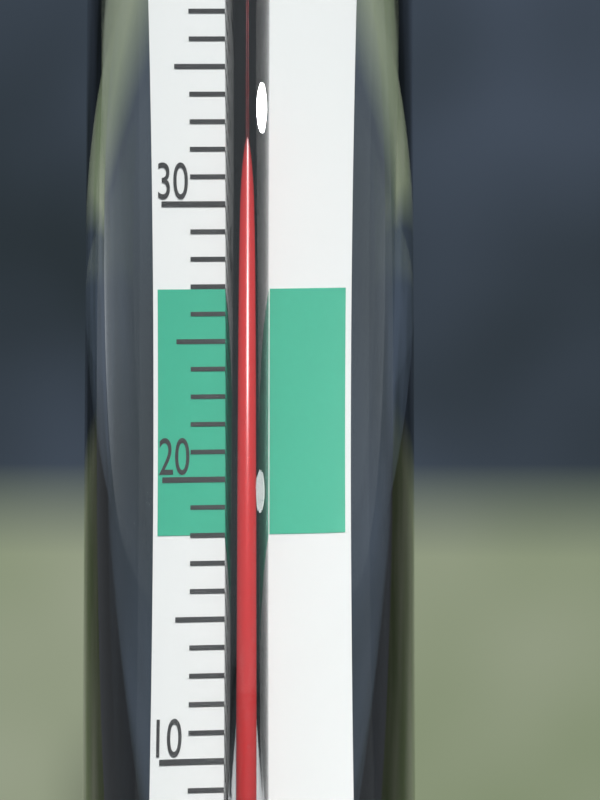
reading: 33 °C
